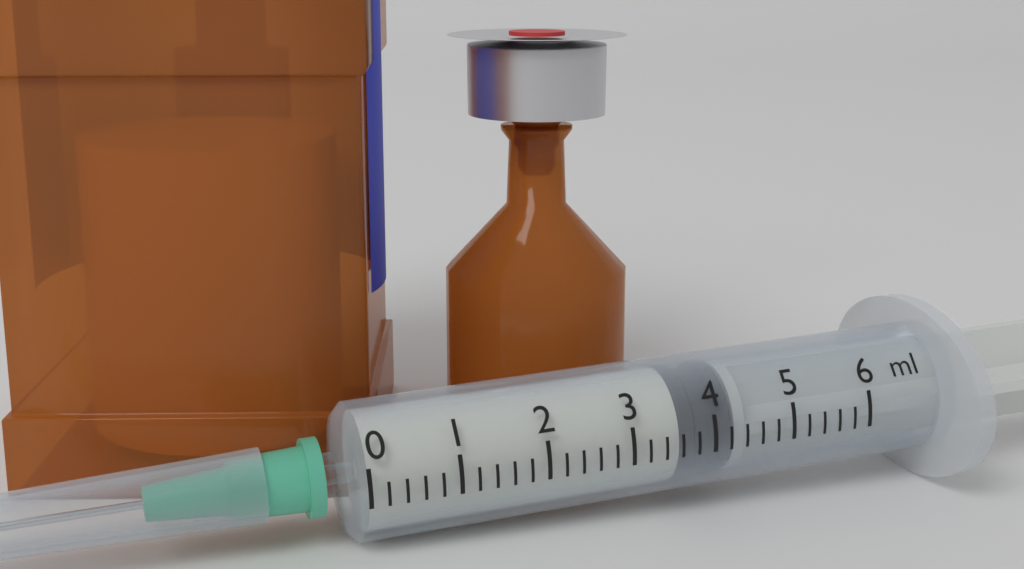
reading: 3.6 ml
